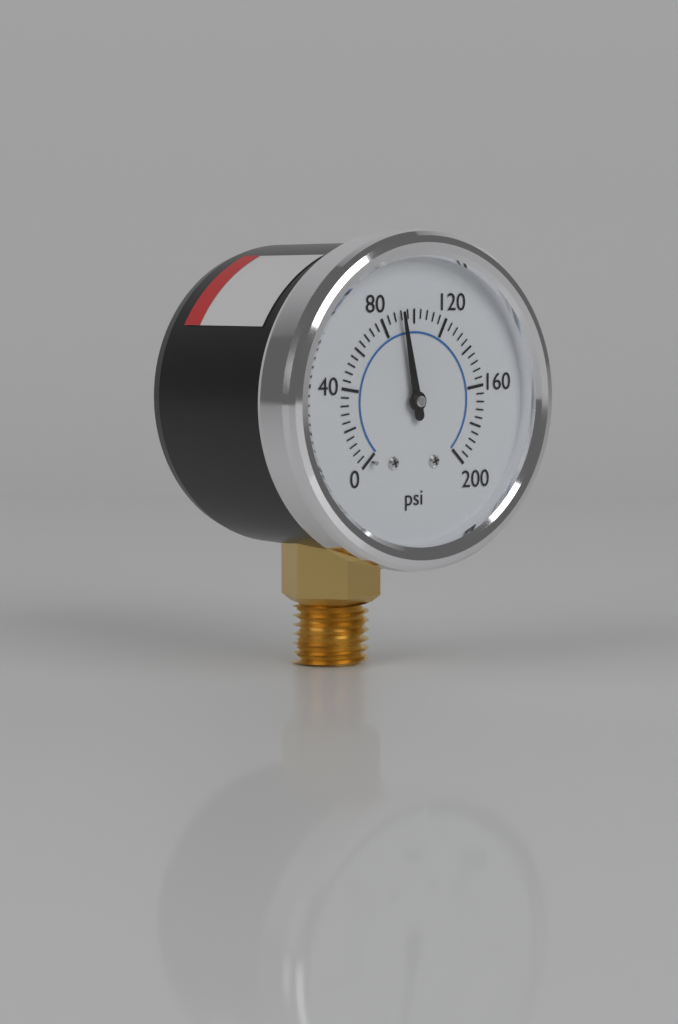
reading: 92 psi
